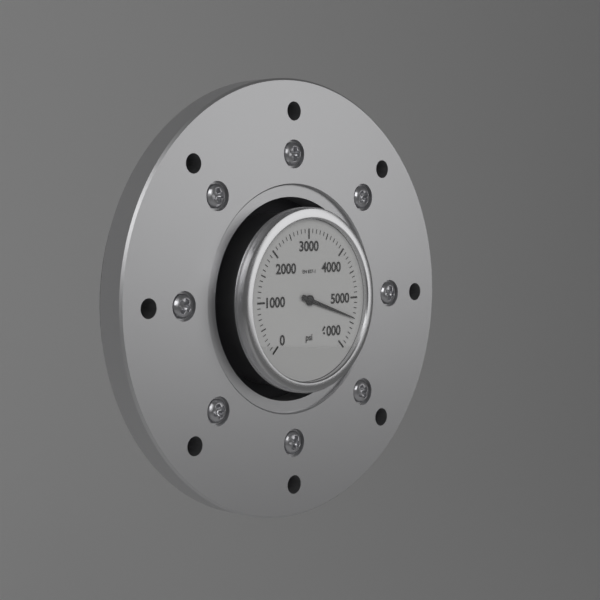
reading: 5400 psi
